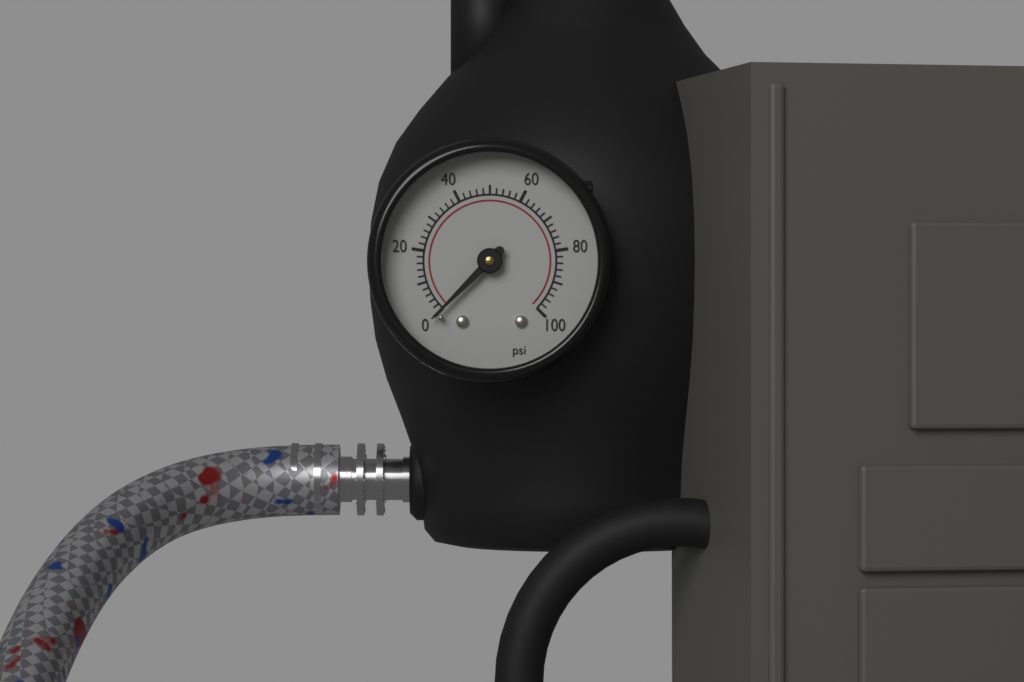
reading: 0 psi
